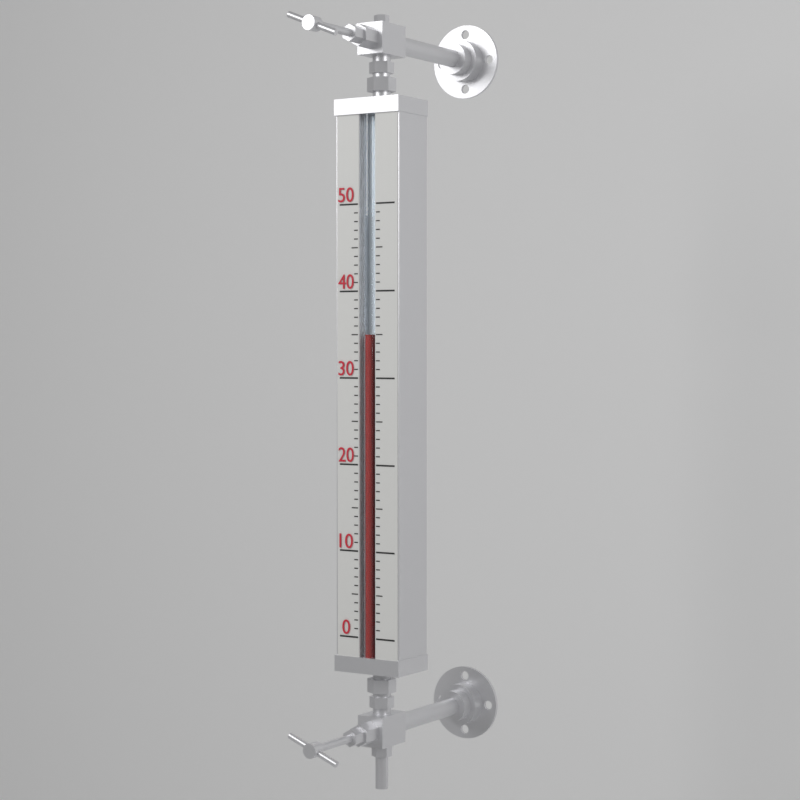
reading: 35 (no unit)
